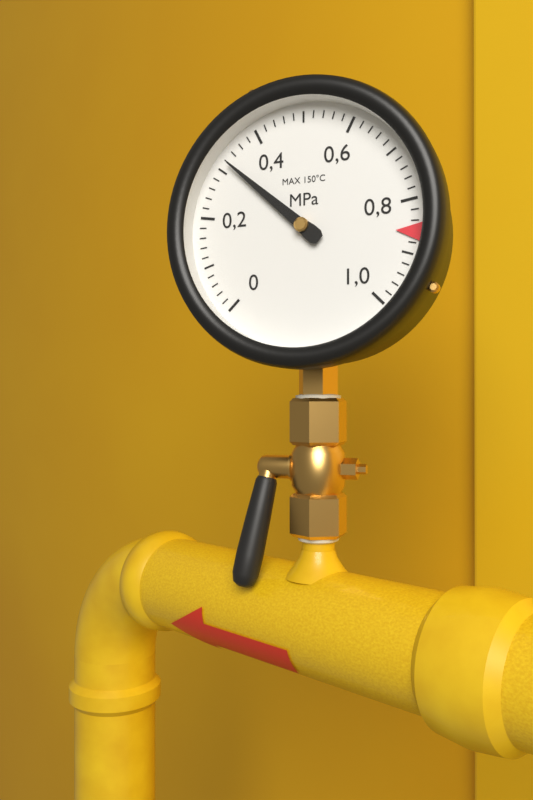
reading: 0.32 MPa
